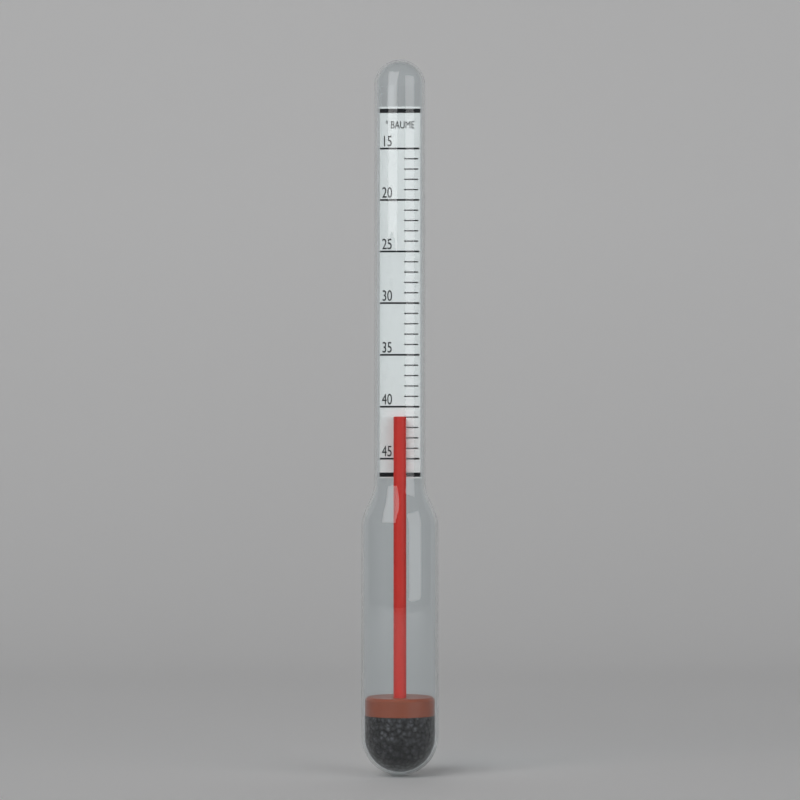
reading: 41 °Baumé
